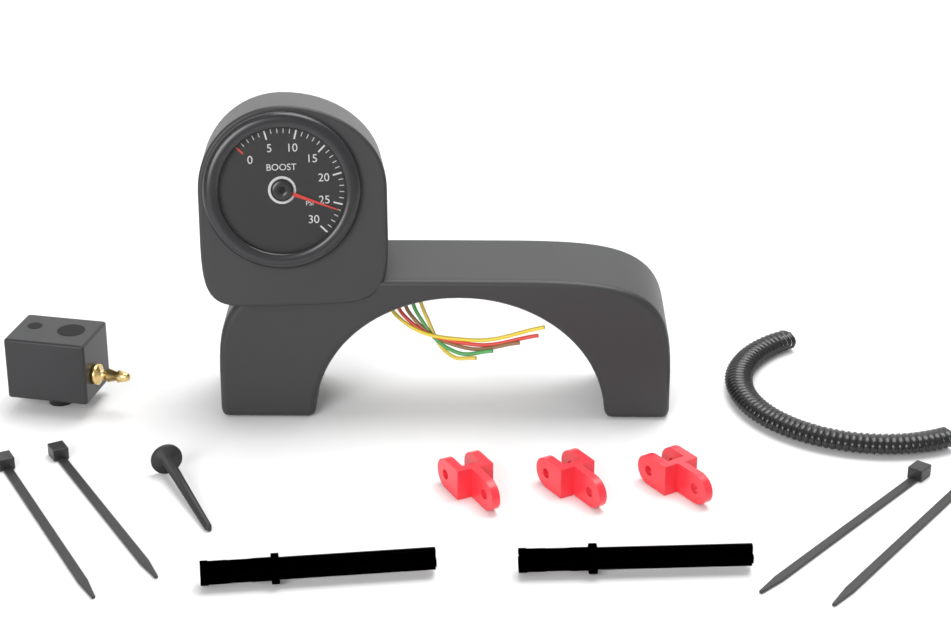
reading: 26 psi
